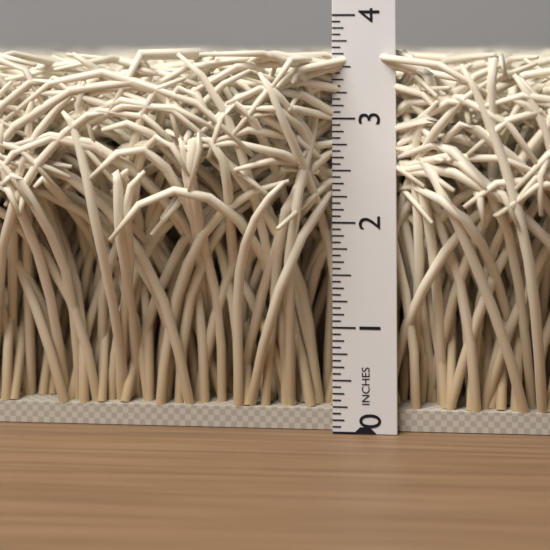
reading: 3.6875 in
